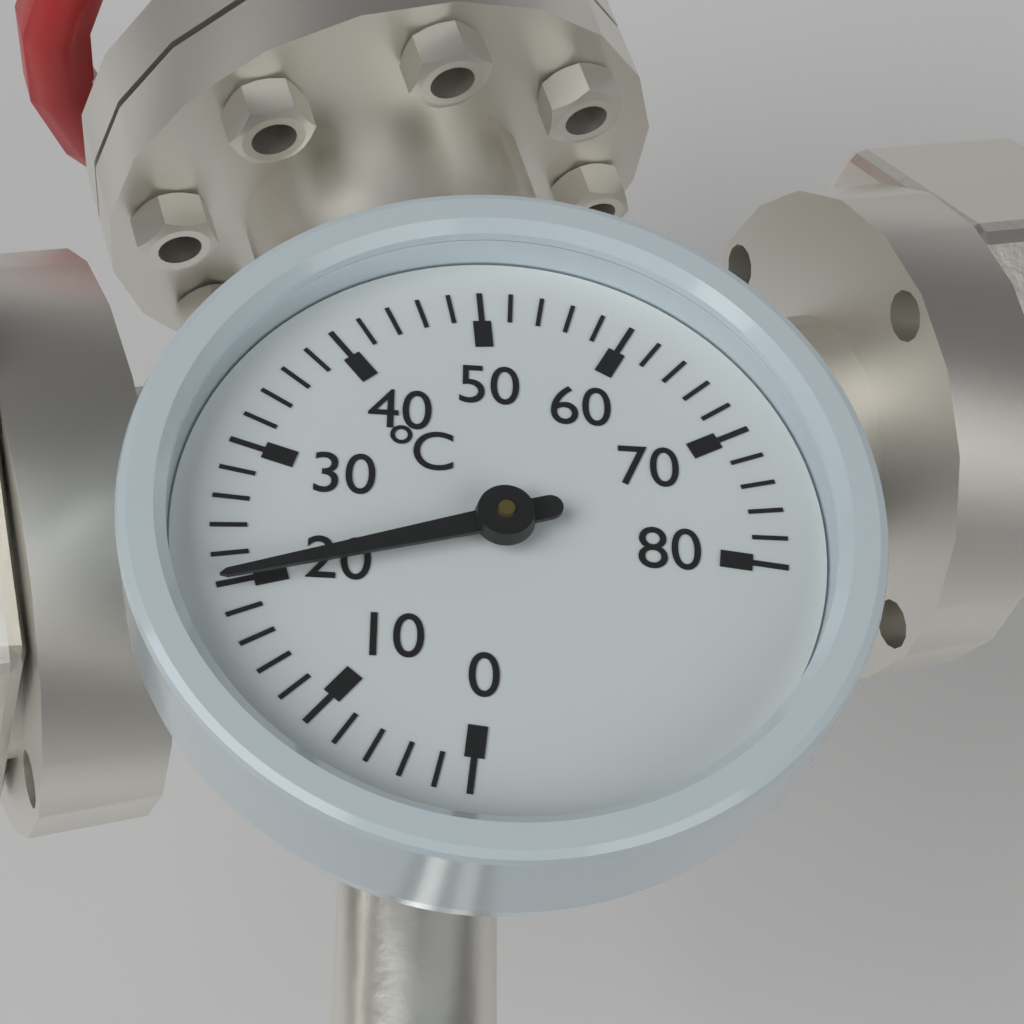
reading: 20 °C
